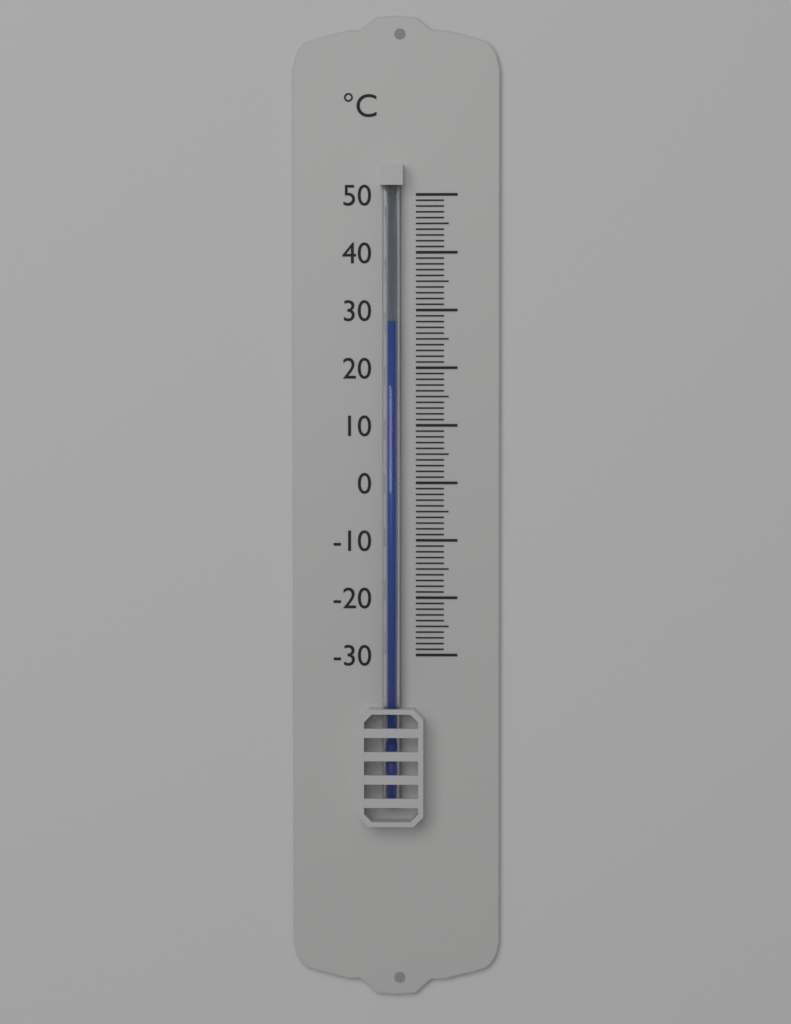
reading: 28 °C
